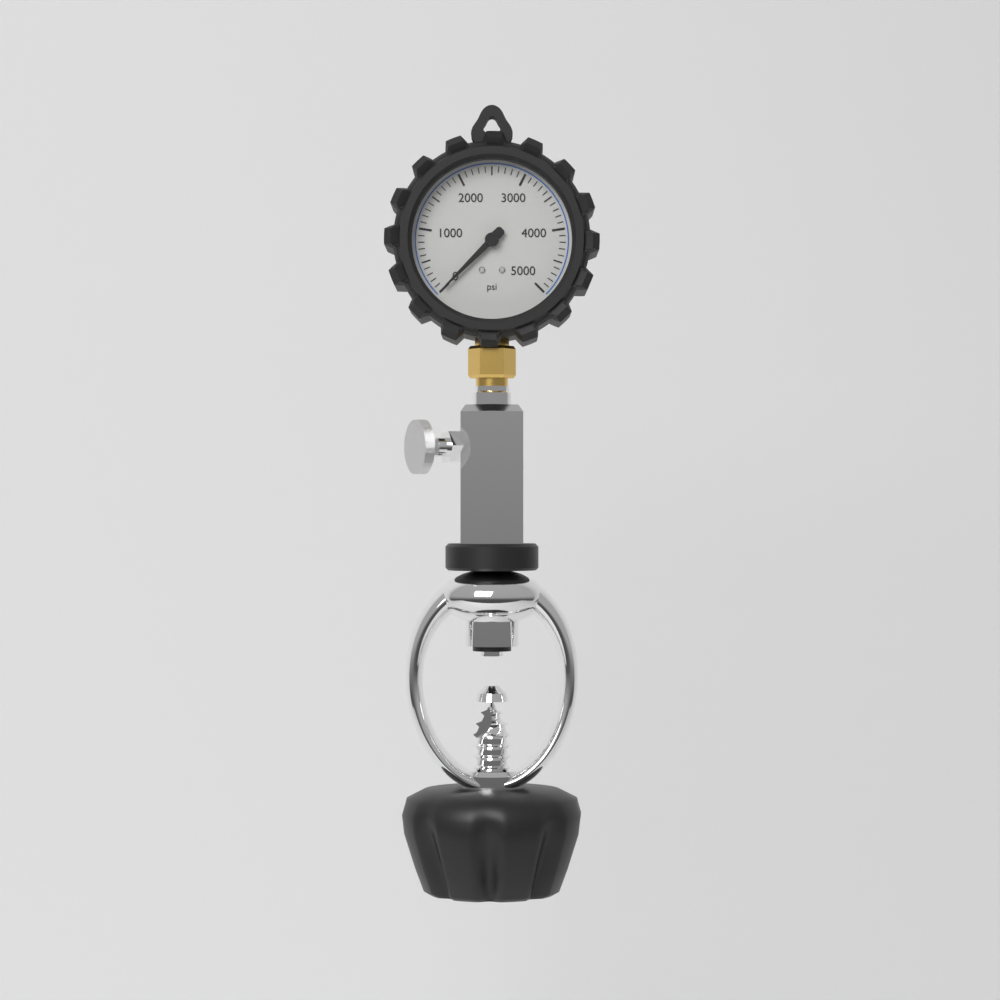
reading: 0 psi
